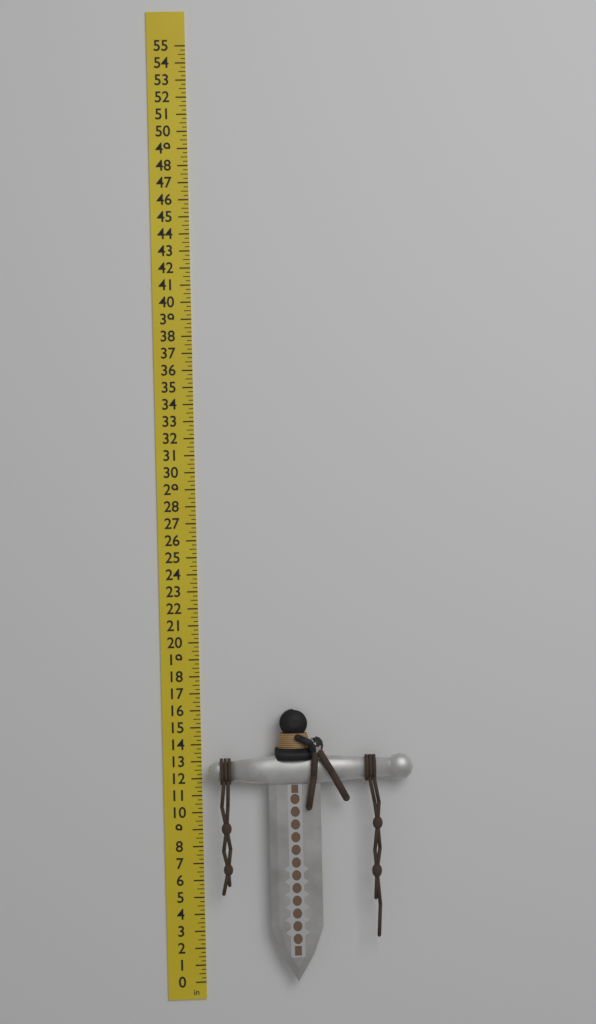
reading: 16.00 in
